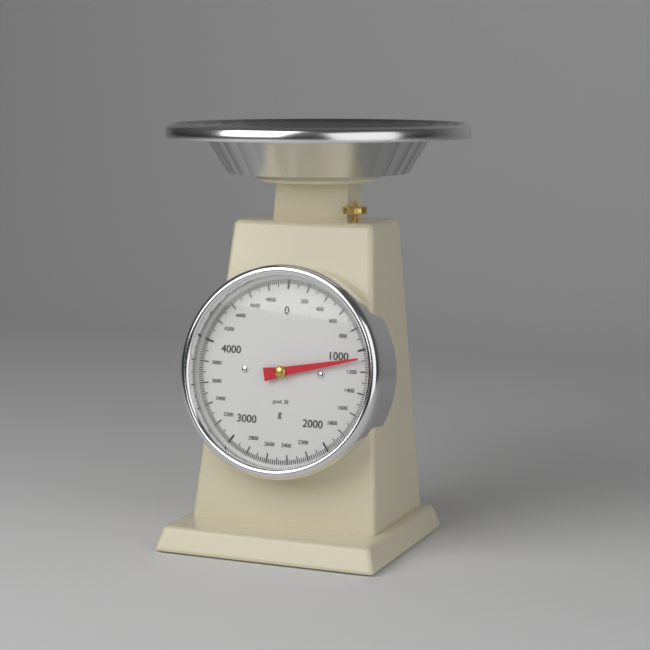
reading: 1080 g
